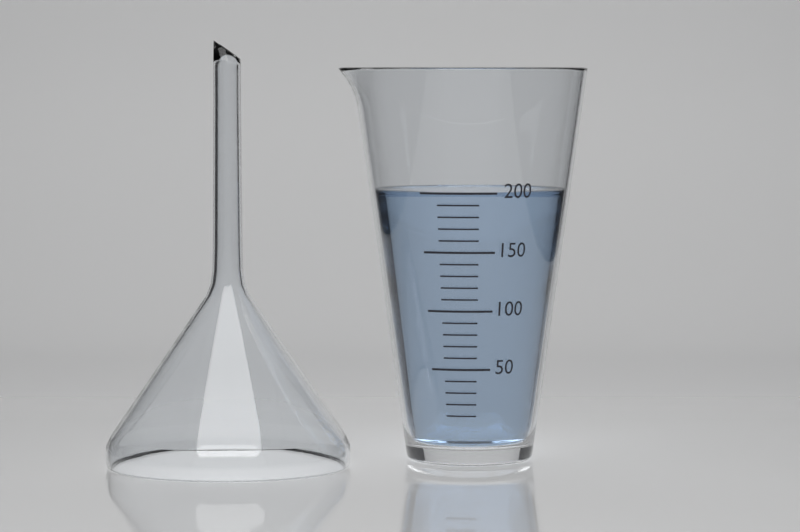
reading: 200 (no unit)
